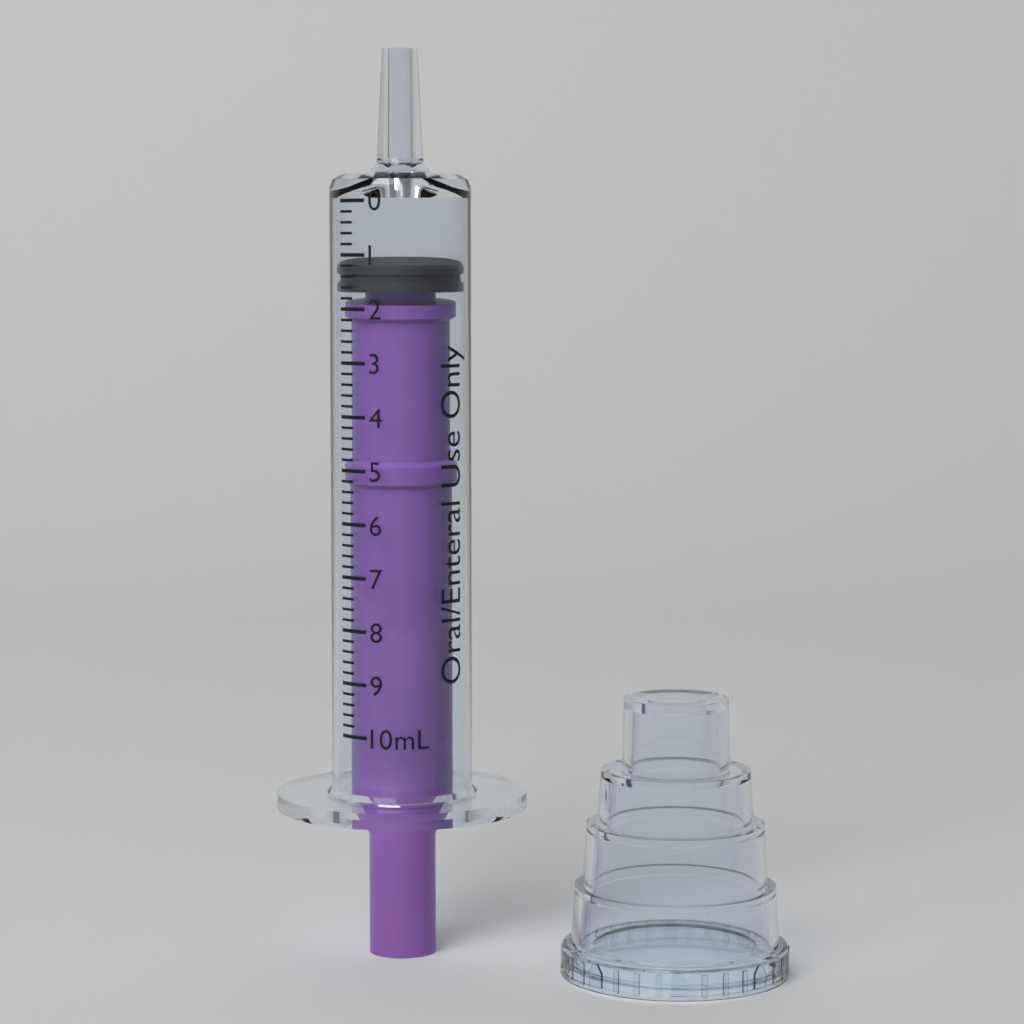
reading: 1.2 mL
